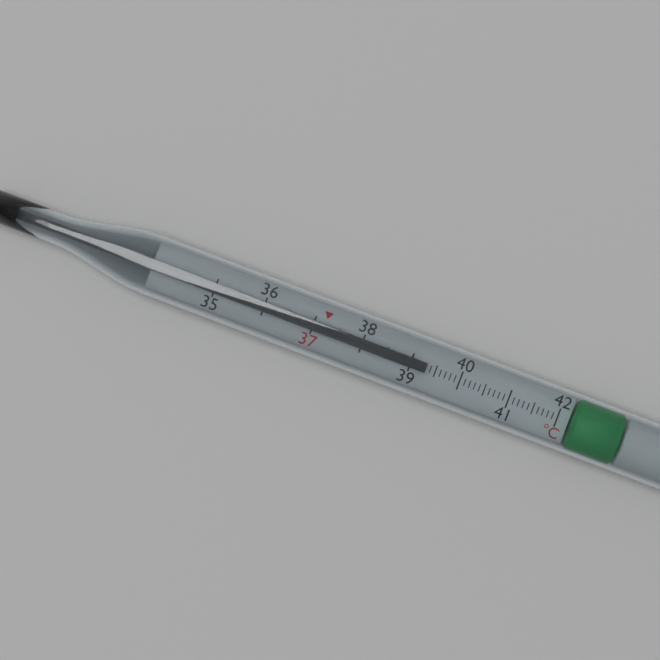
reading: 39.3 °C
